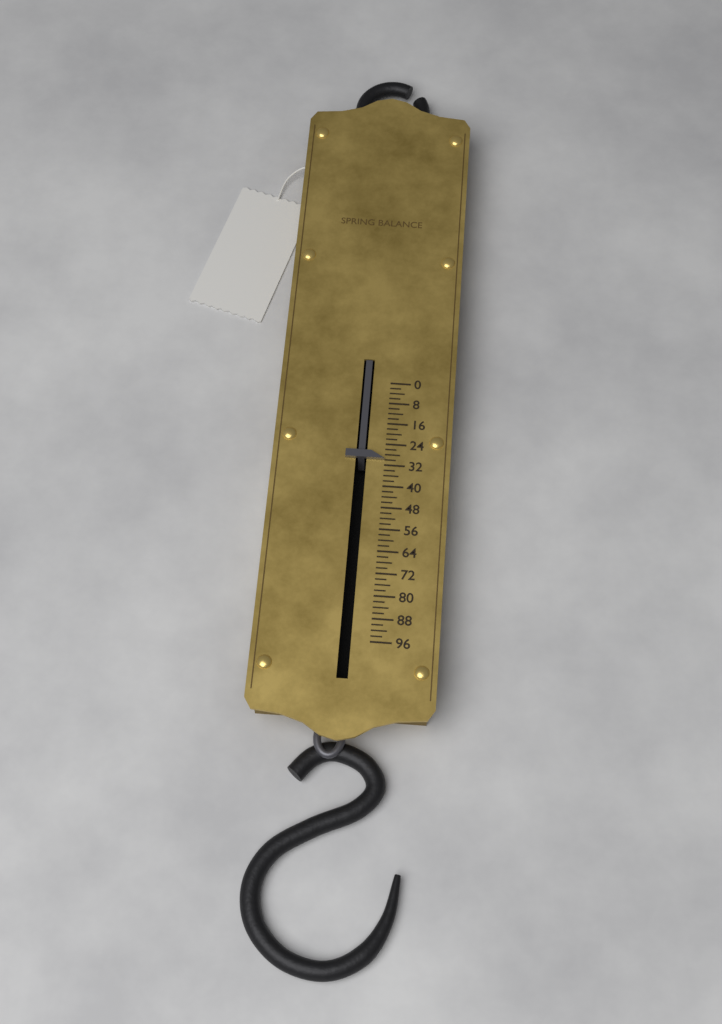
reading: 30 (no unit)
